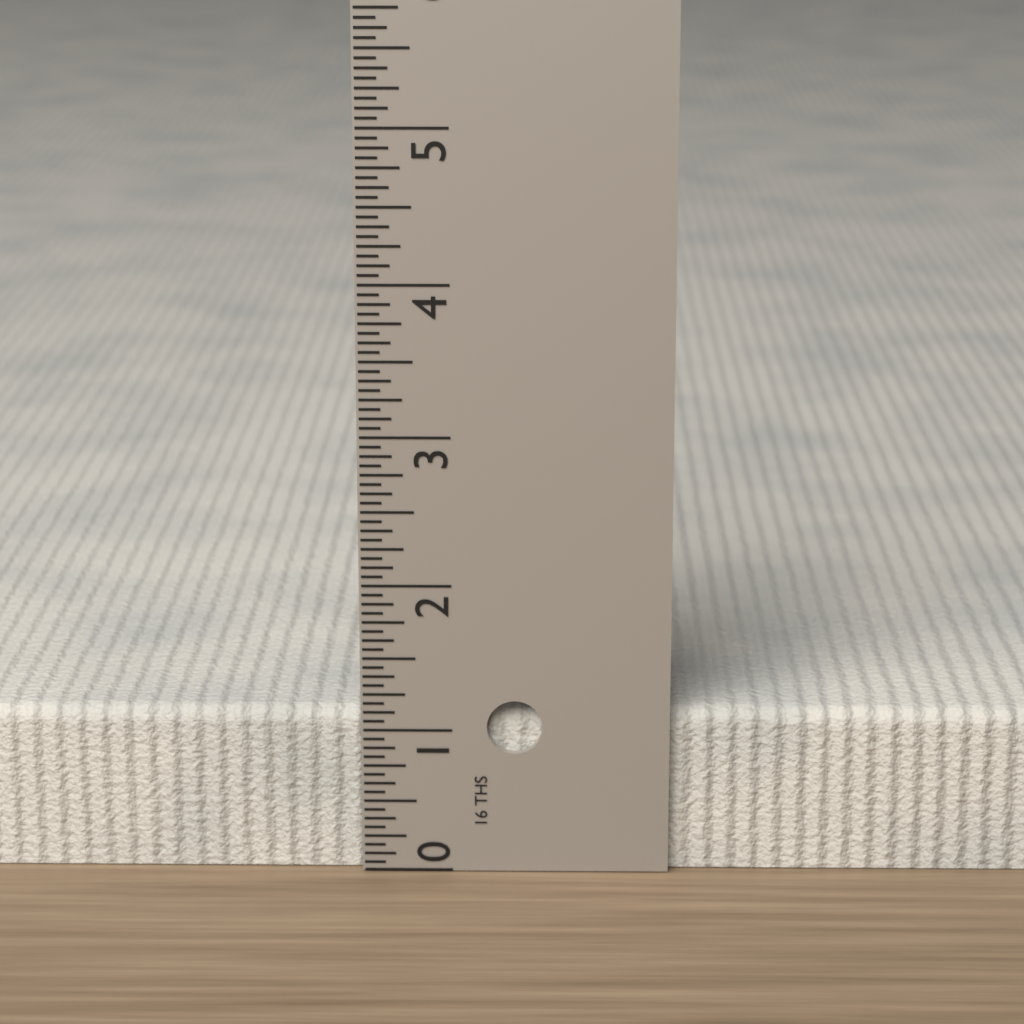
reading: 1.1250 in
